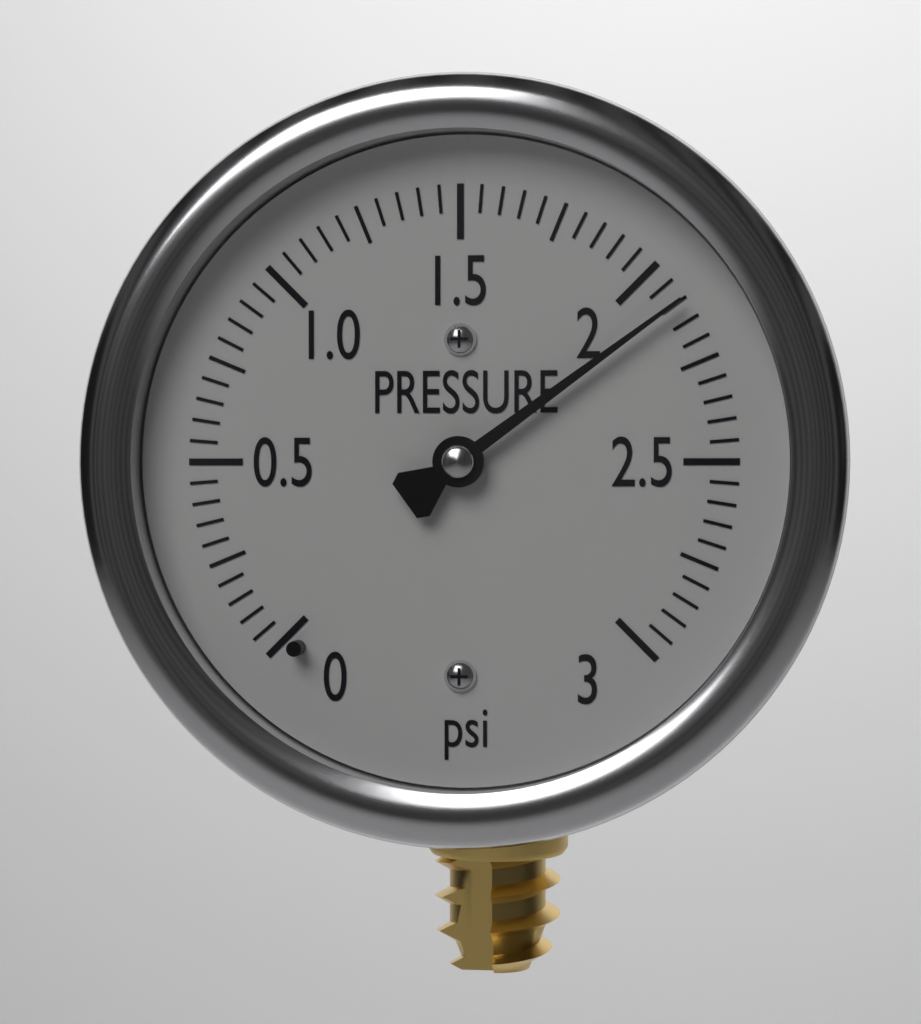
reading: 2.10 psi
